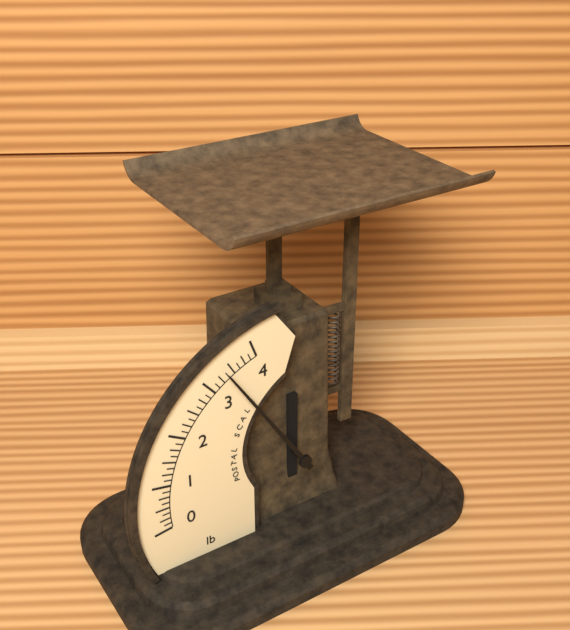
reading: 3.375 lb
